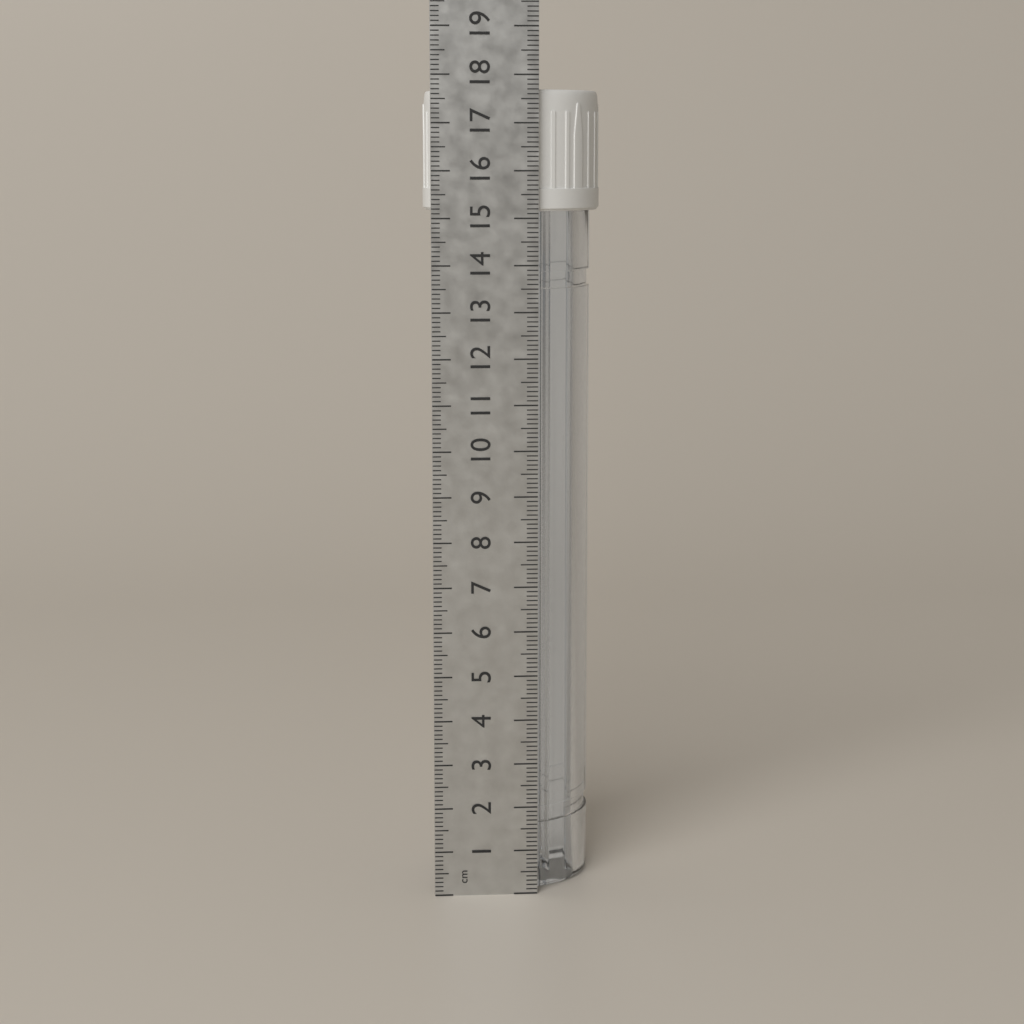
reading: 17.7 cm
